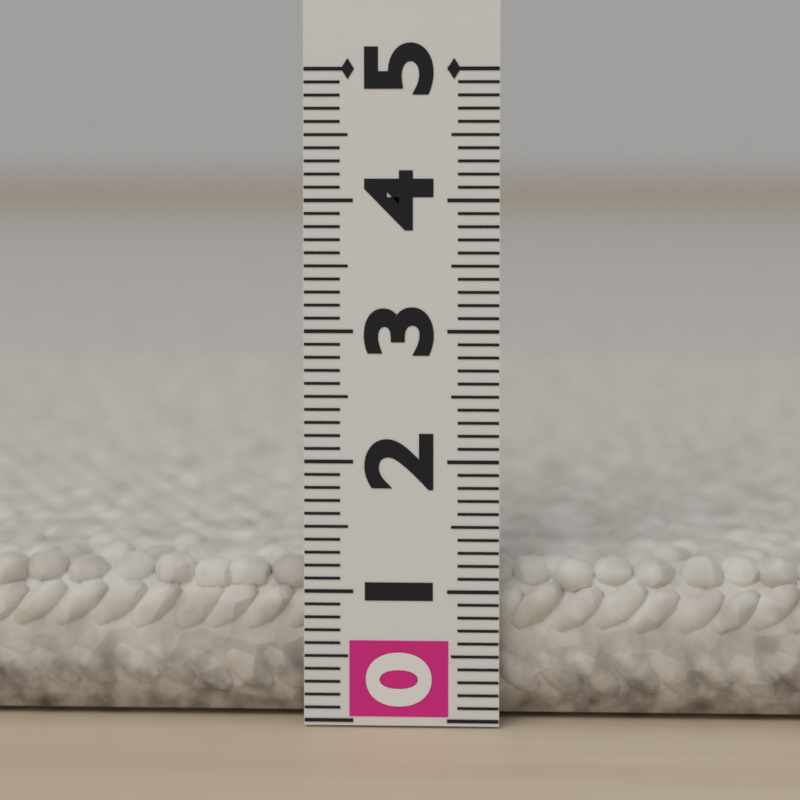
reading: 1.2 (no unit)
